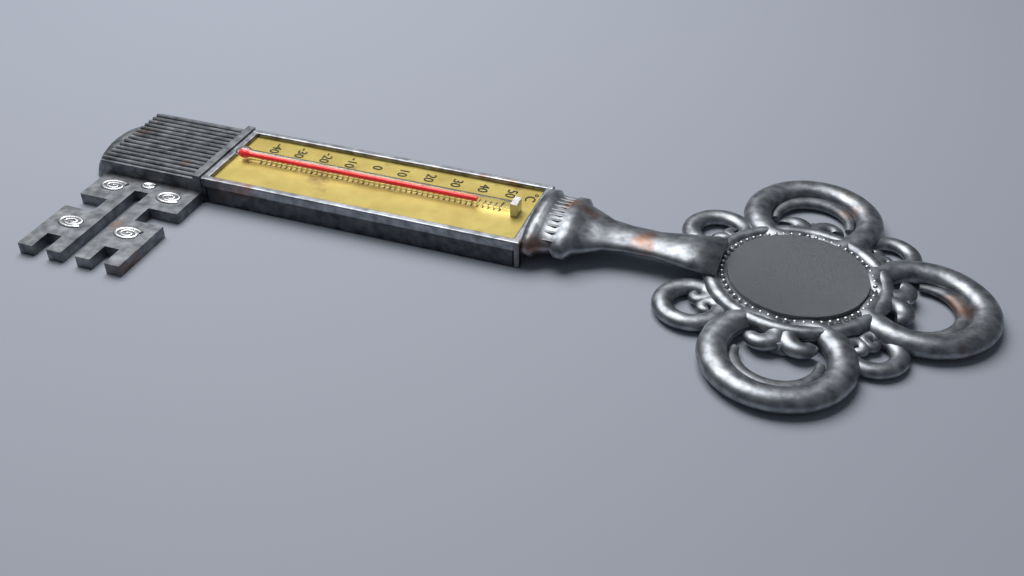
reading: 42 °C
